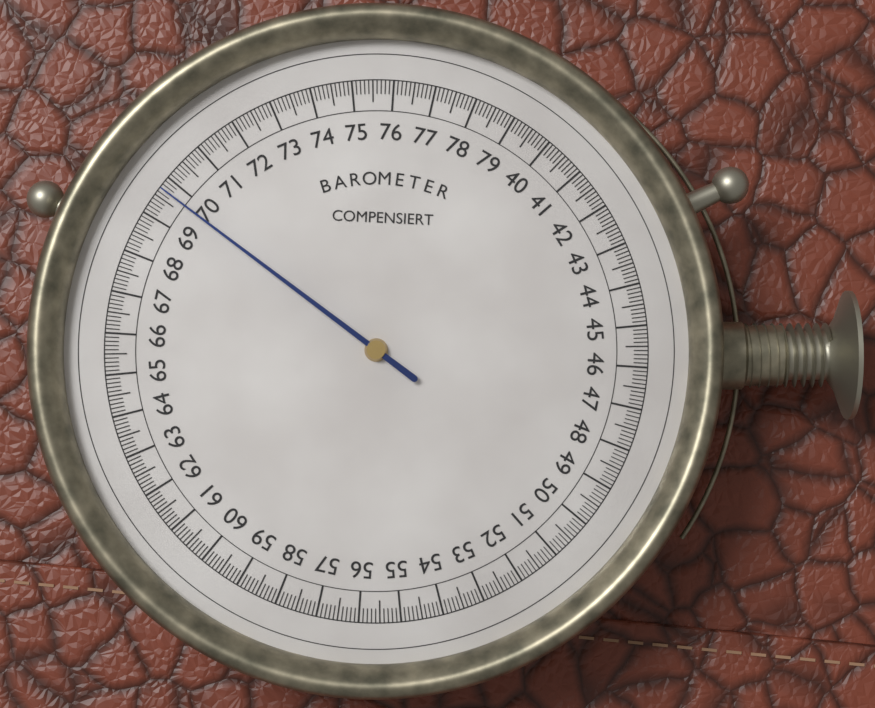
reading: 69.7 (no unit)
